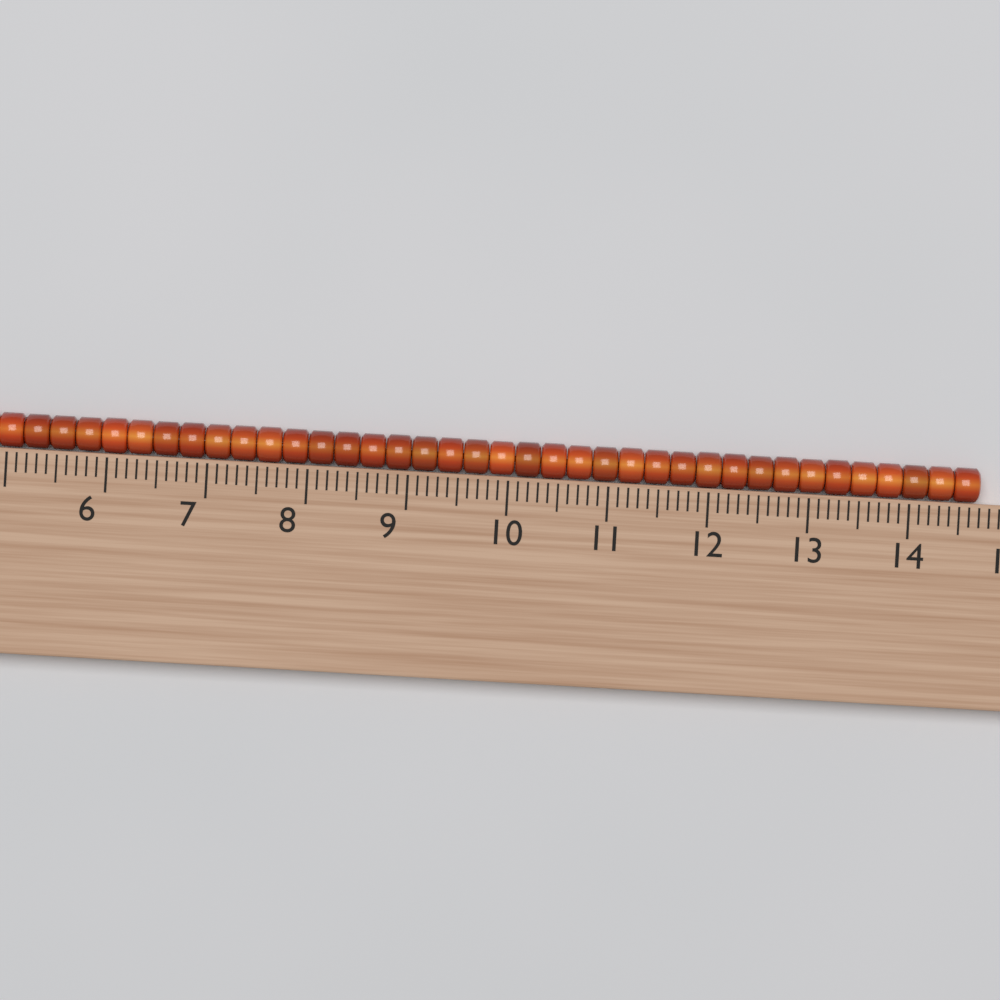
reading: 14.7 (no unit)
